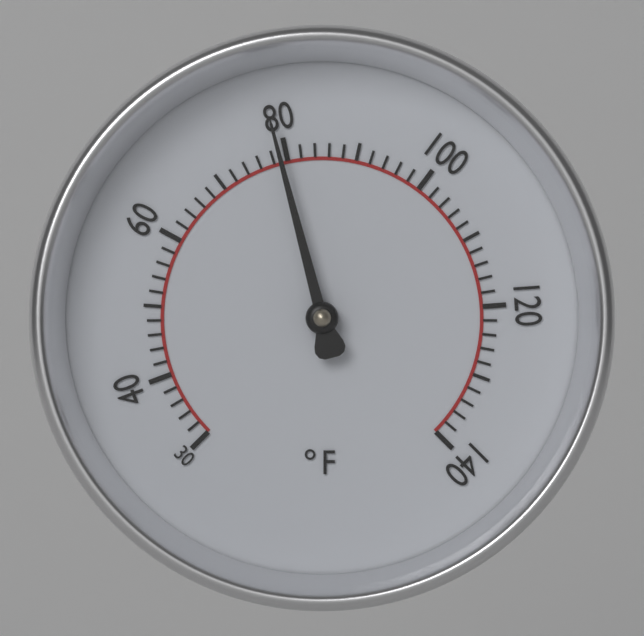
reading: 79 °F
